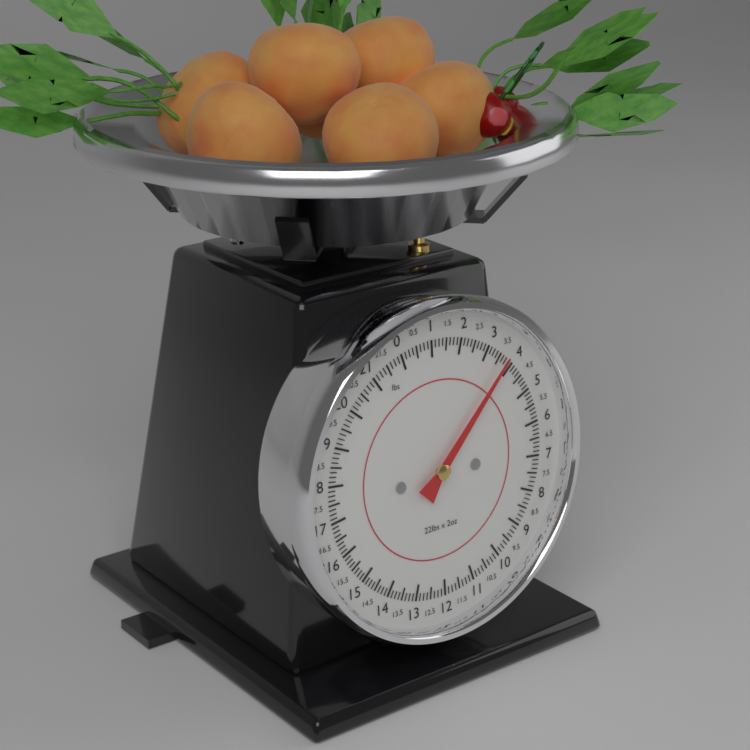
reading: 3.750 lbs
